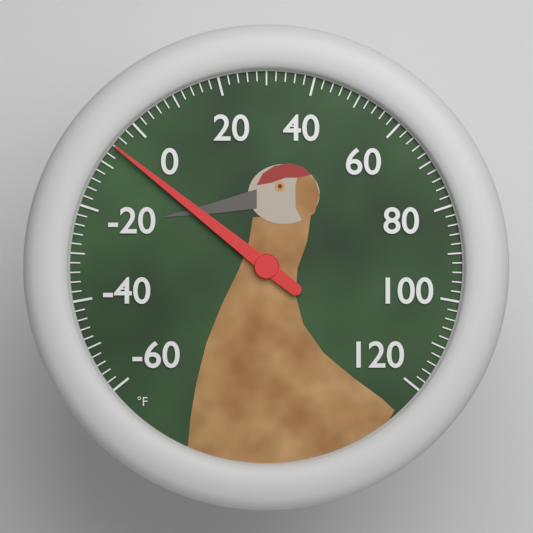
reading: -6 °F
